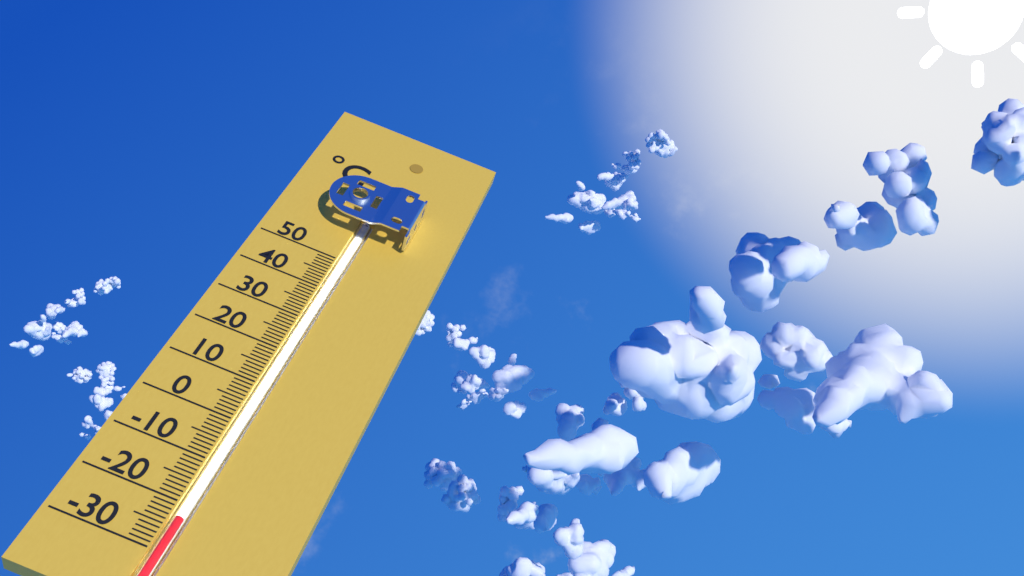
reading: -23 °C
